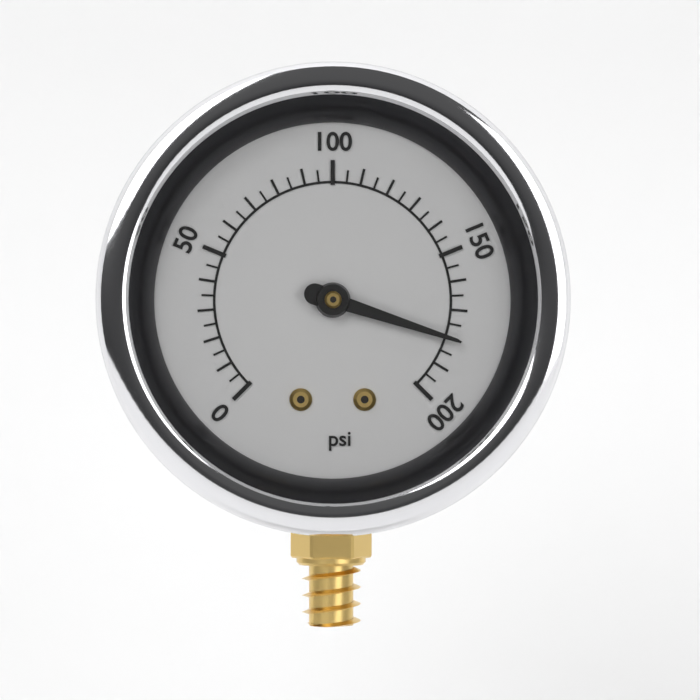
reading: 180 psi
